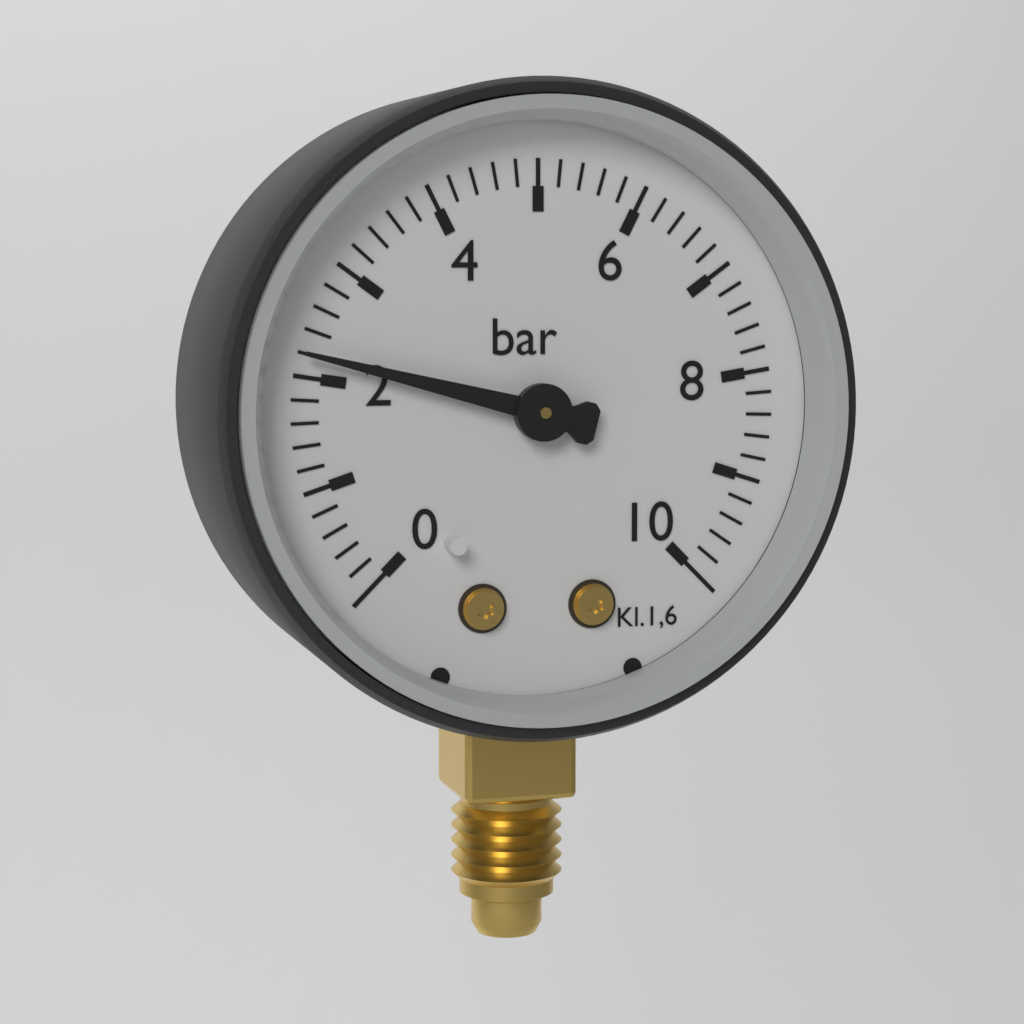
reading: 2.2 bar
